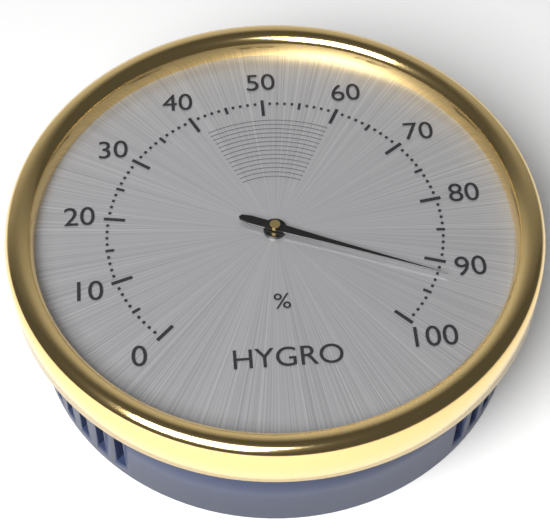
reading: 92 %
